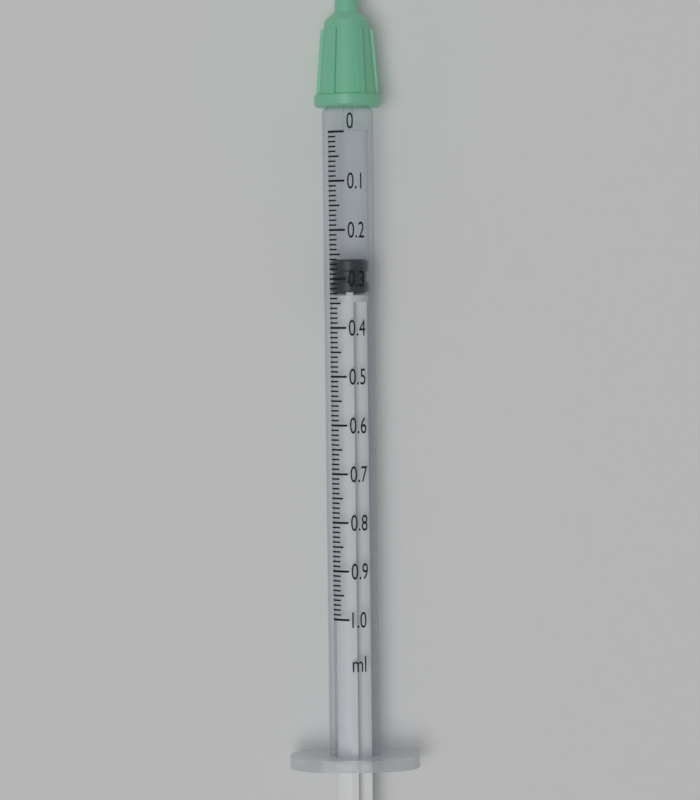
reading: 0.26 ml
